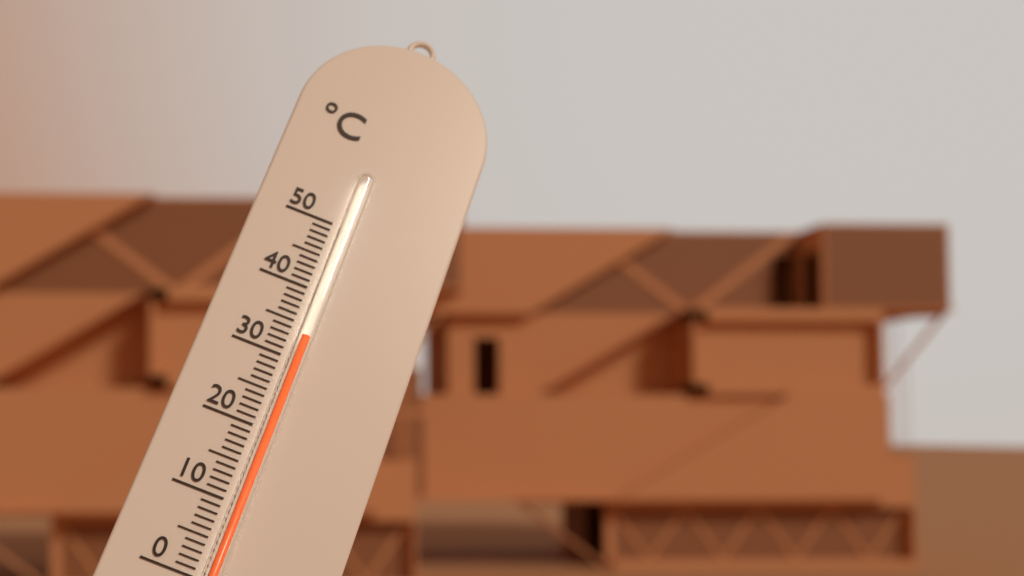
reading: 33 °C
